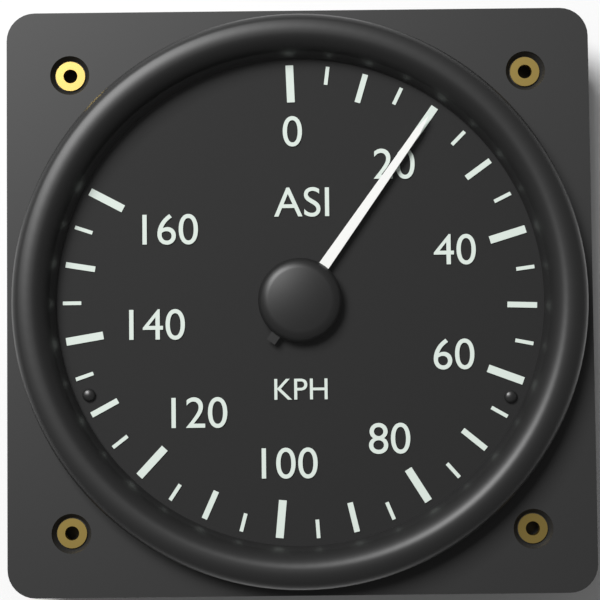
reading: 20 KPH
